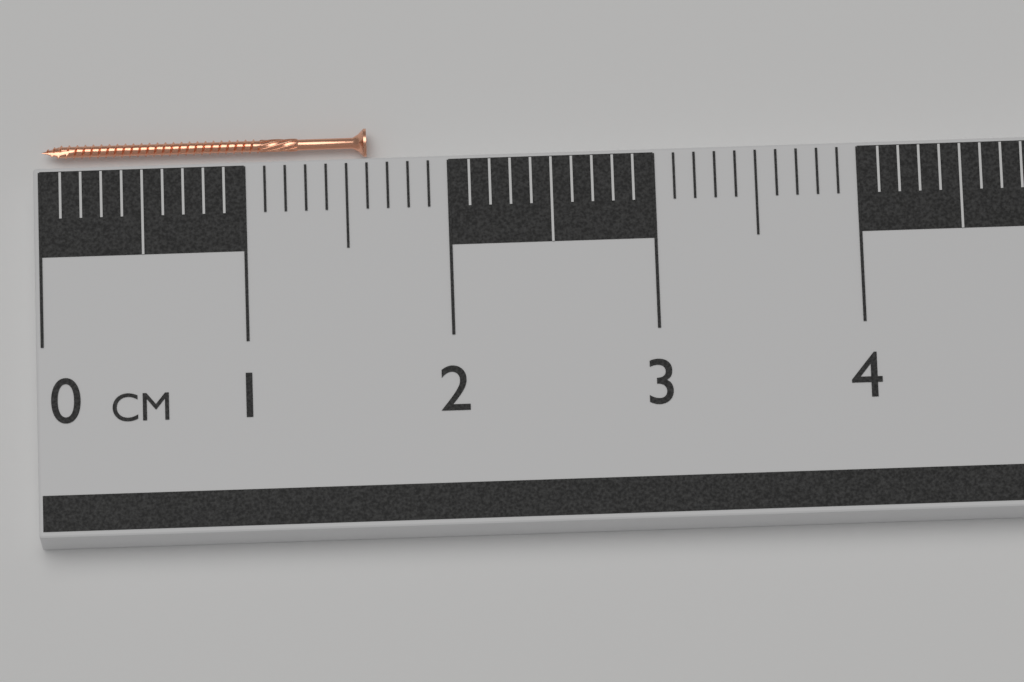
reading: 1.6 cm
